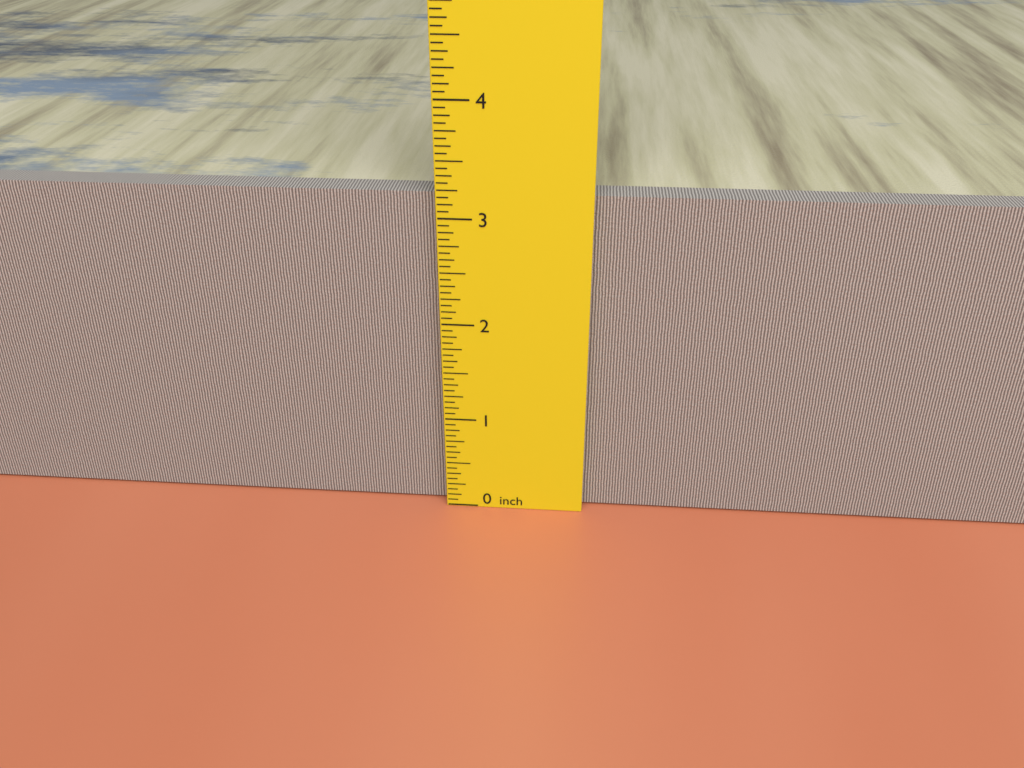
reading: 3.1875 inch
